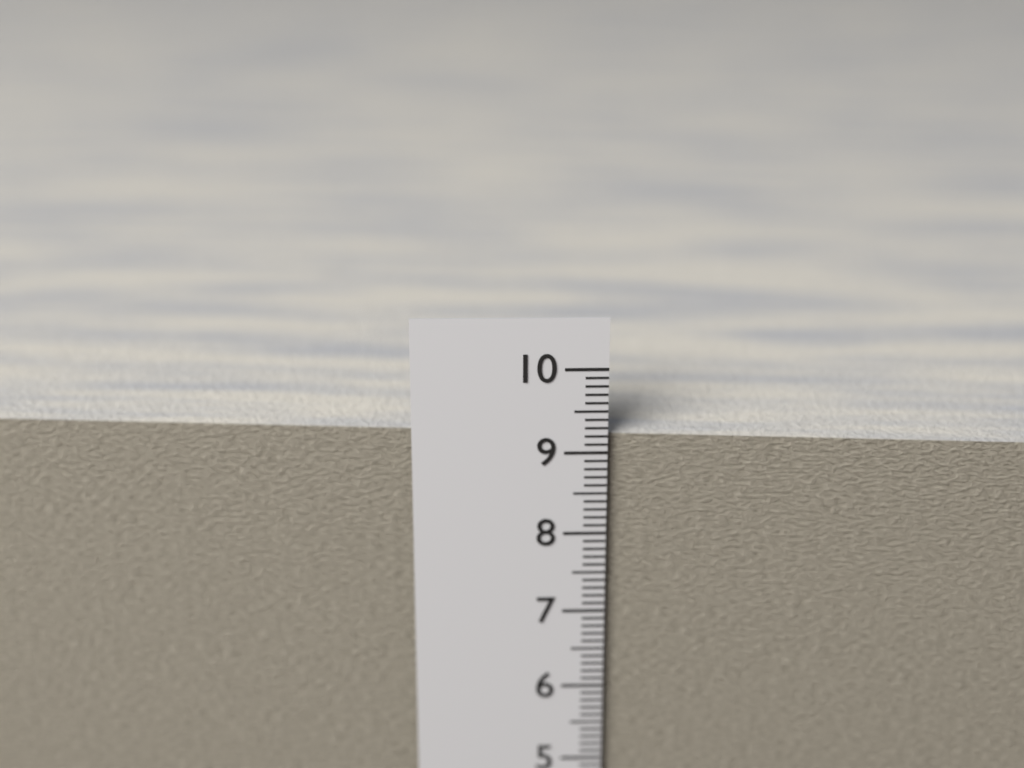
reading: 9.2 cm
